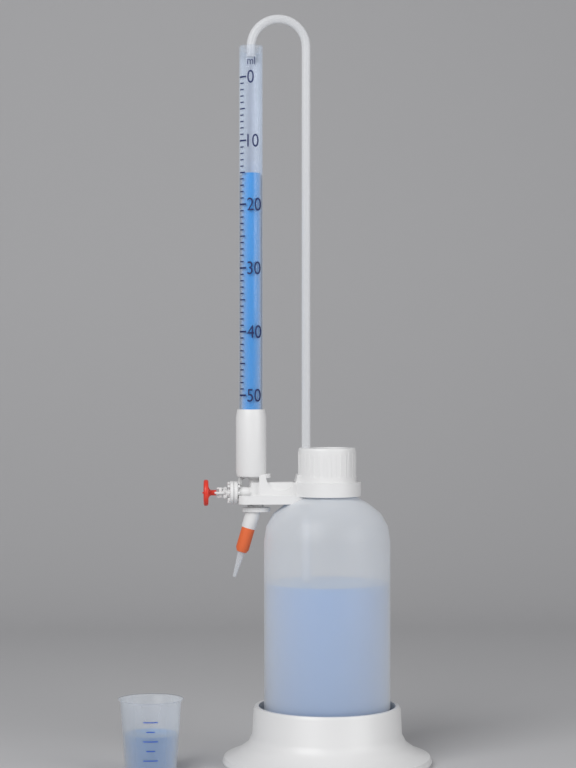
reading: 15 ml
